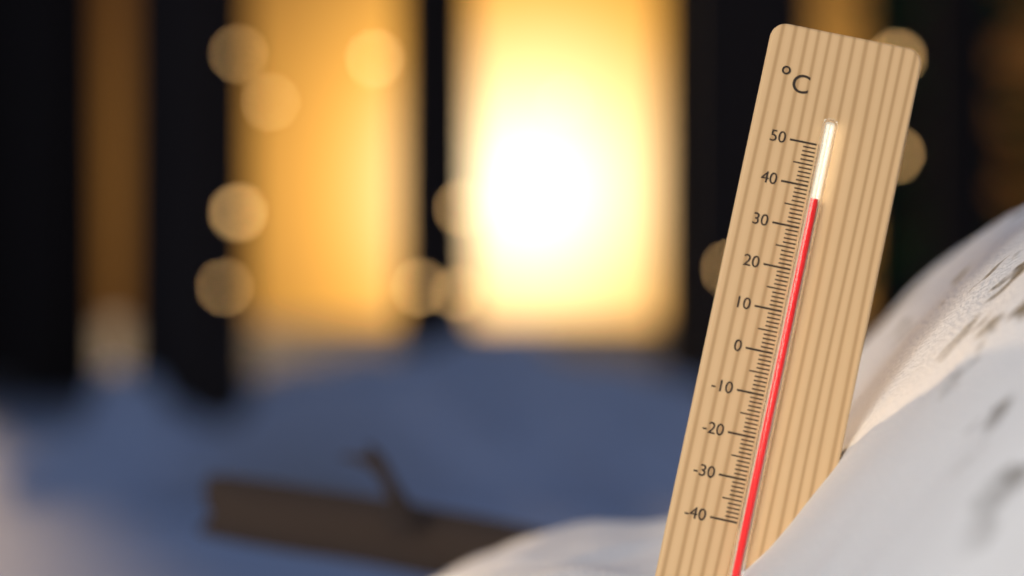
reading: 37 °C
